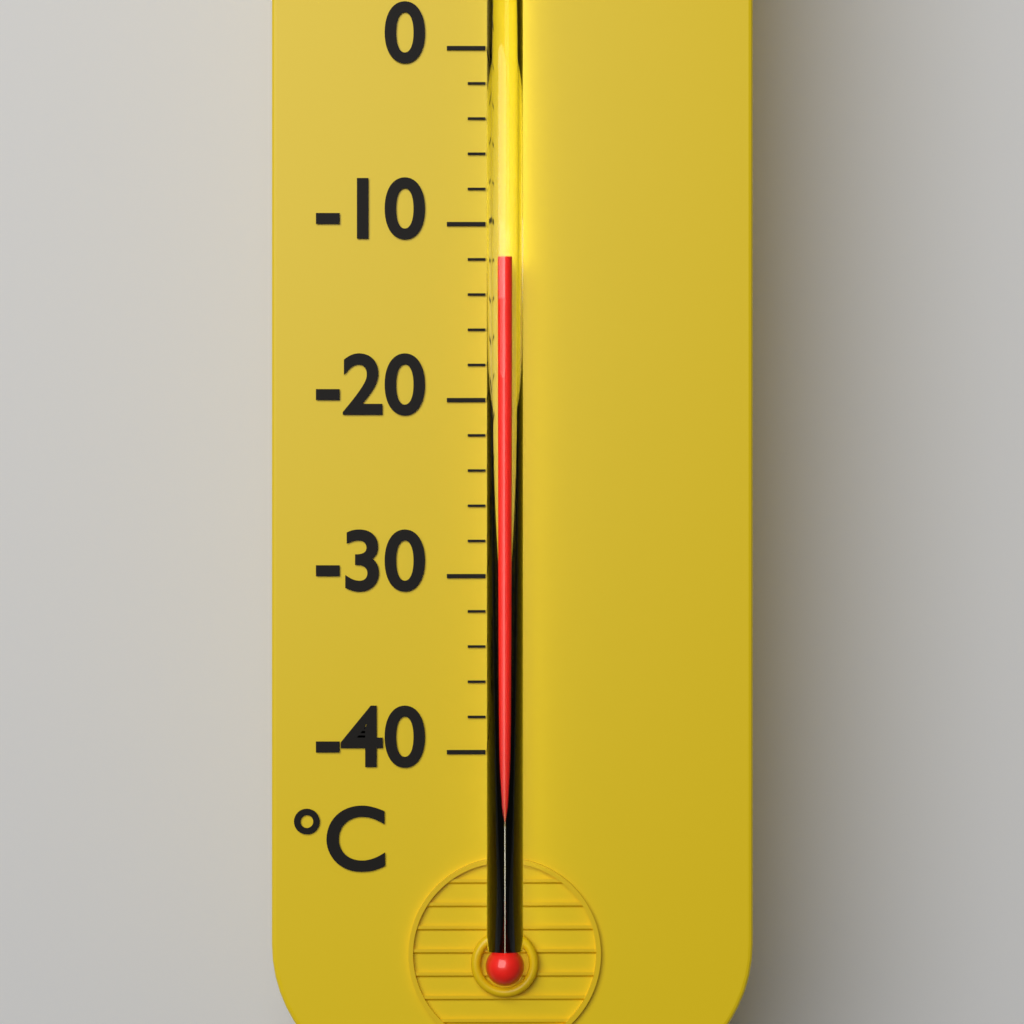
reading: -12 °C
